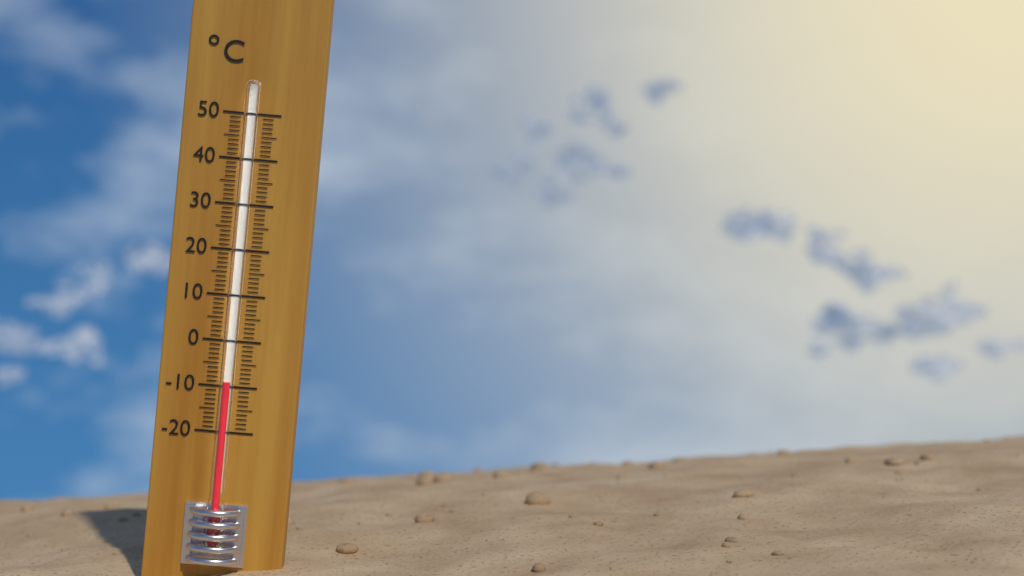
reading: -9 °C
